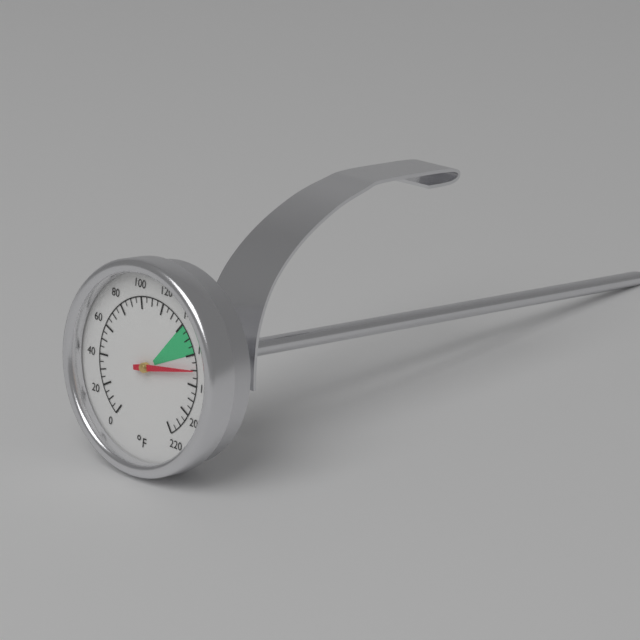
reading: 170 °F
